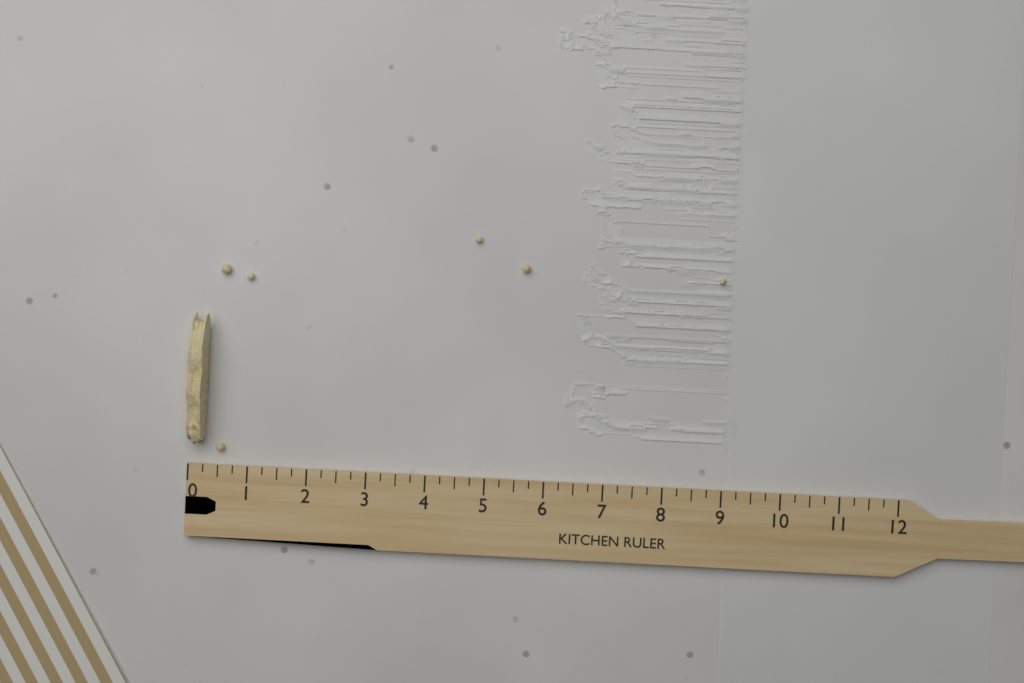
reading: 0.25 (no unit)
